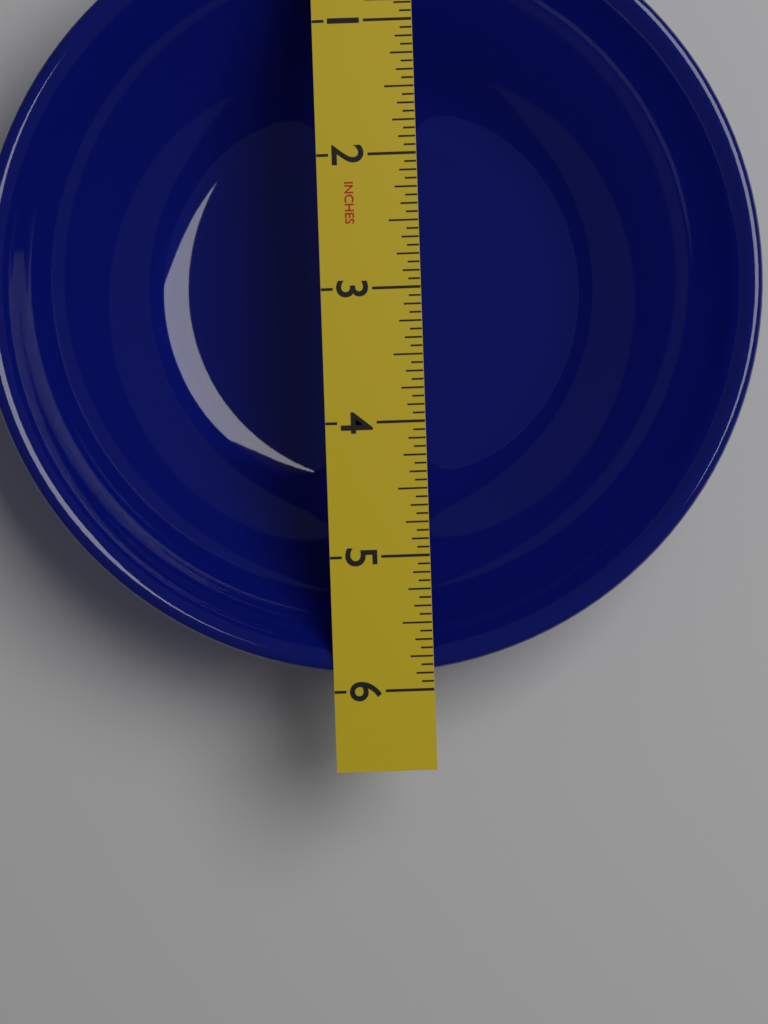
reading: 5.8750 in
